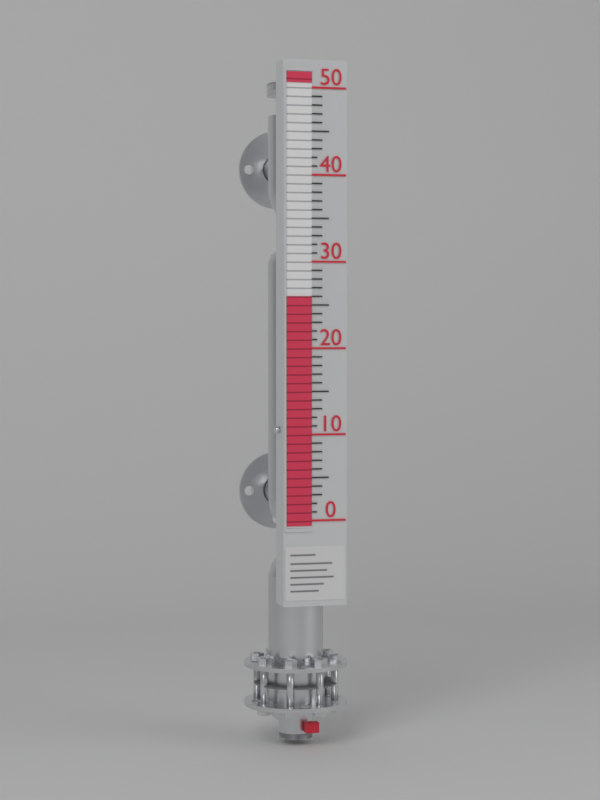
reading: 26 (no unit)
